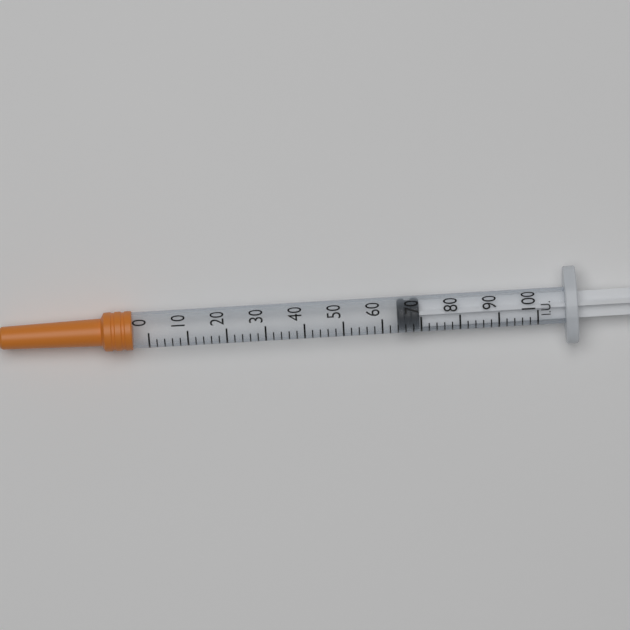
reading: 64 IU
